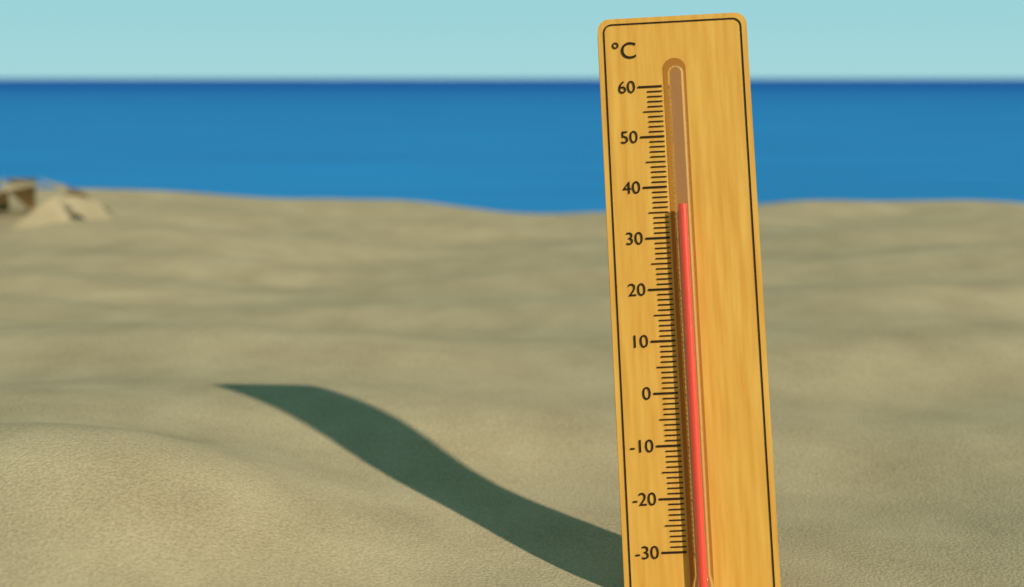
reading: 36 °C
